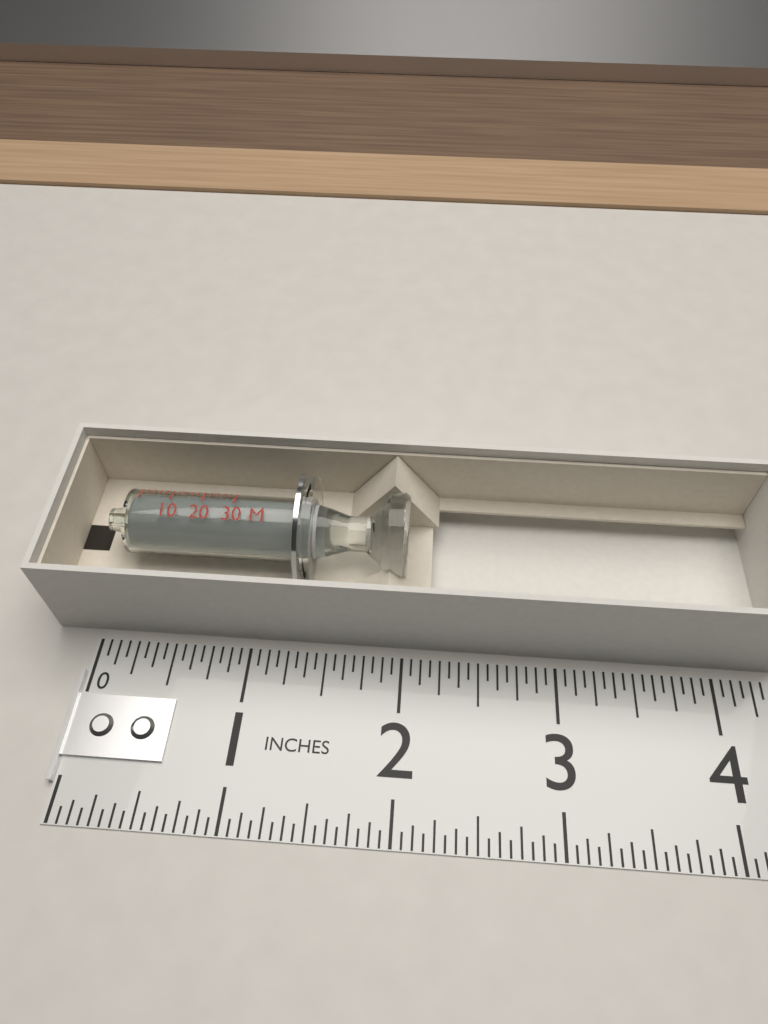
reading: 2.0000 in
